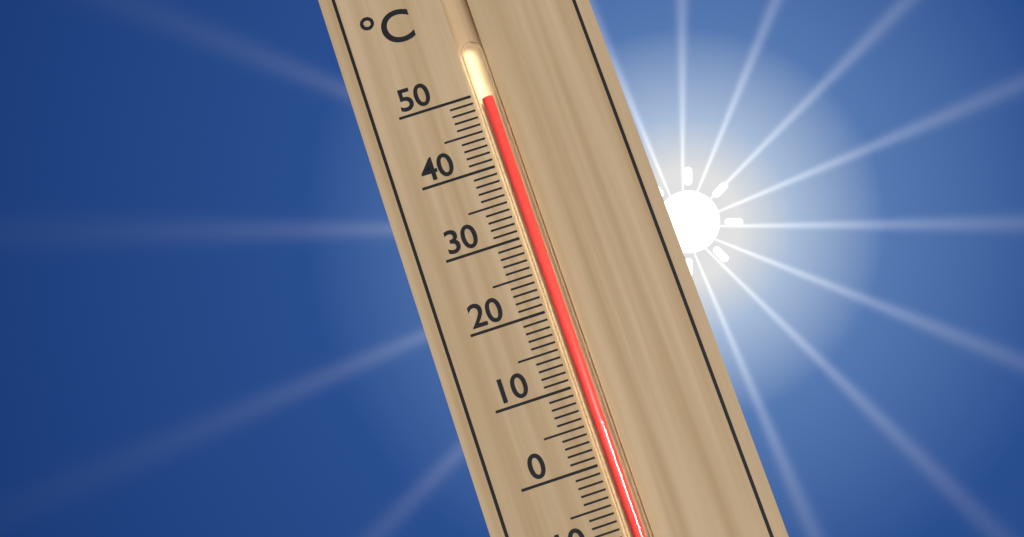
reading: 49 °C
